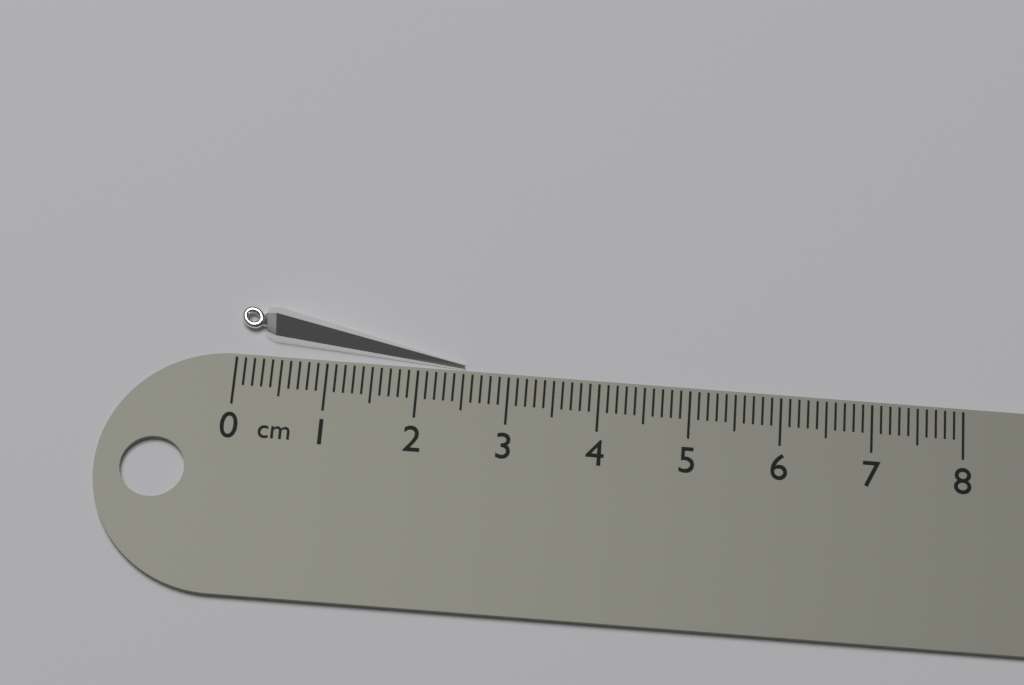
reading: 2.5 cm
